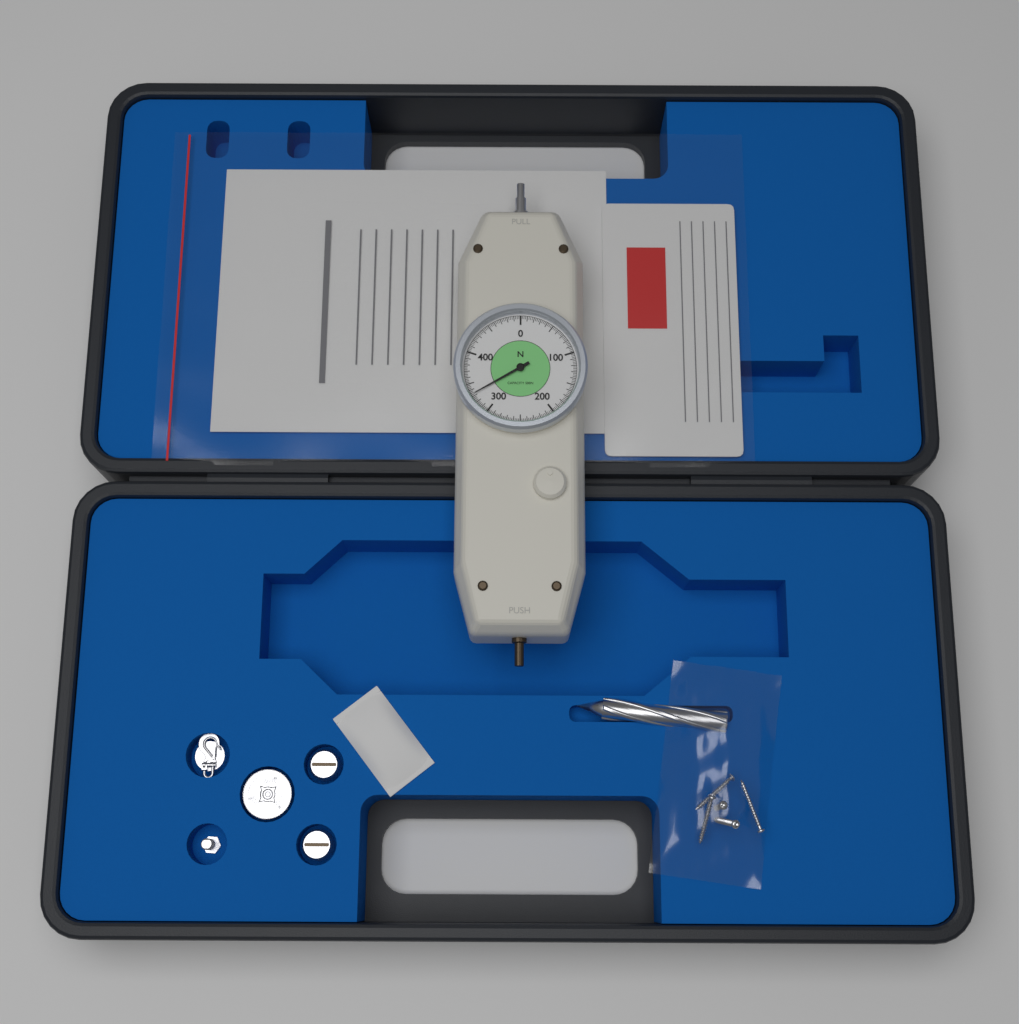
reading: 332.5 N
